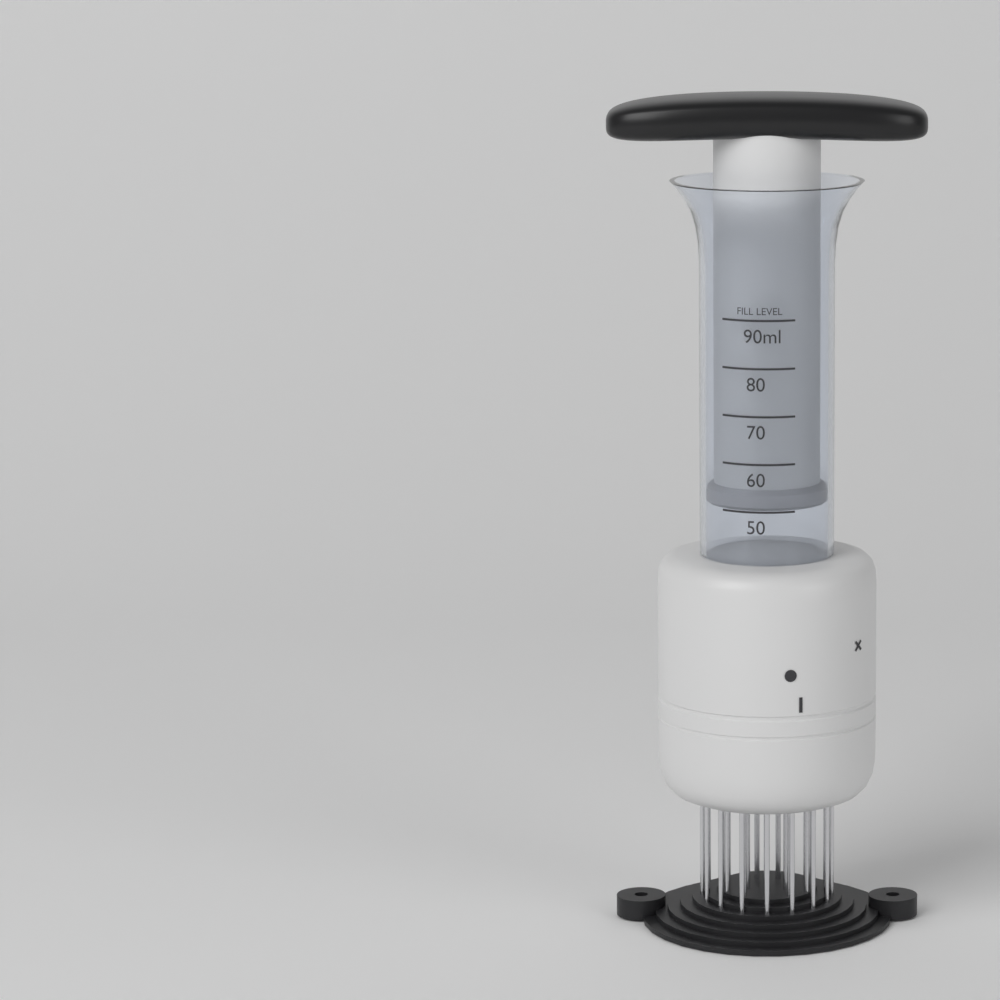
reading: 50 ml
